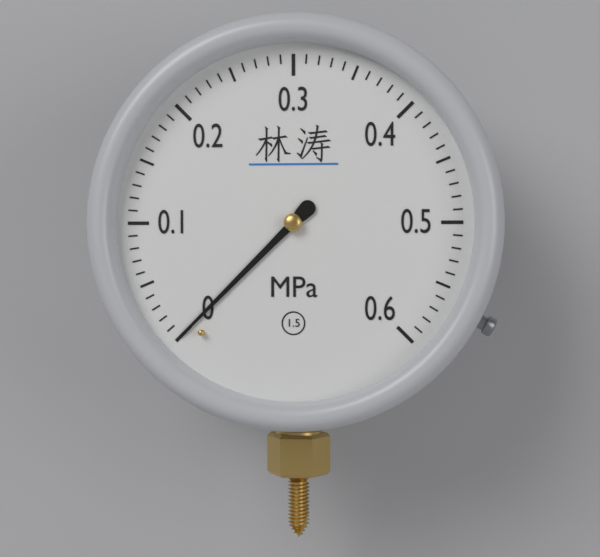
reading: 0.00 MPa
